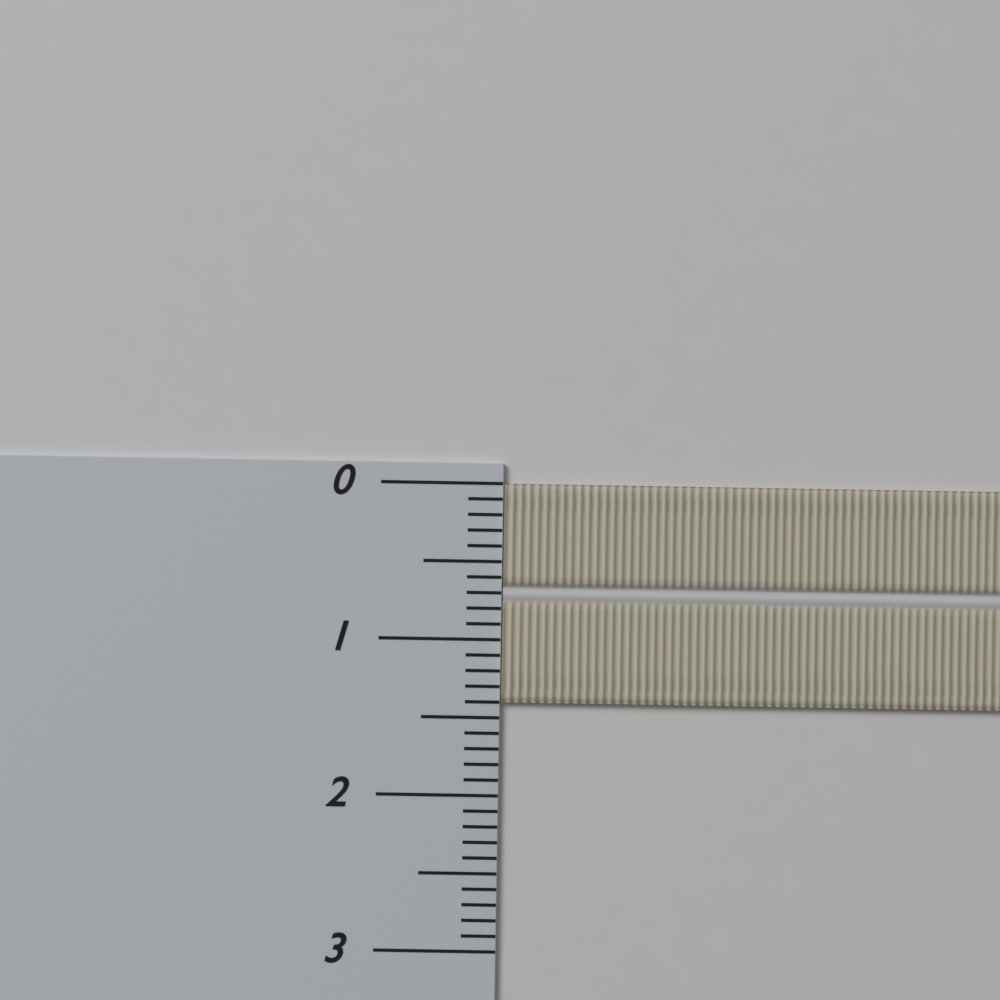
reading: 1.4 (no unit)
